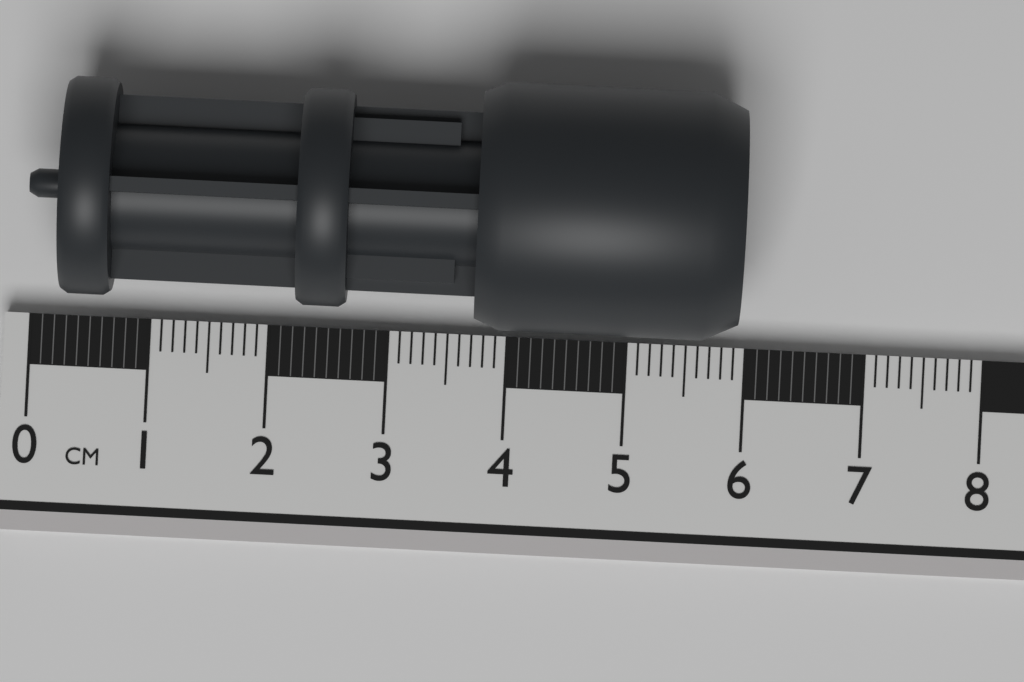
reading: 5.9 cm
